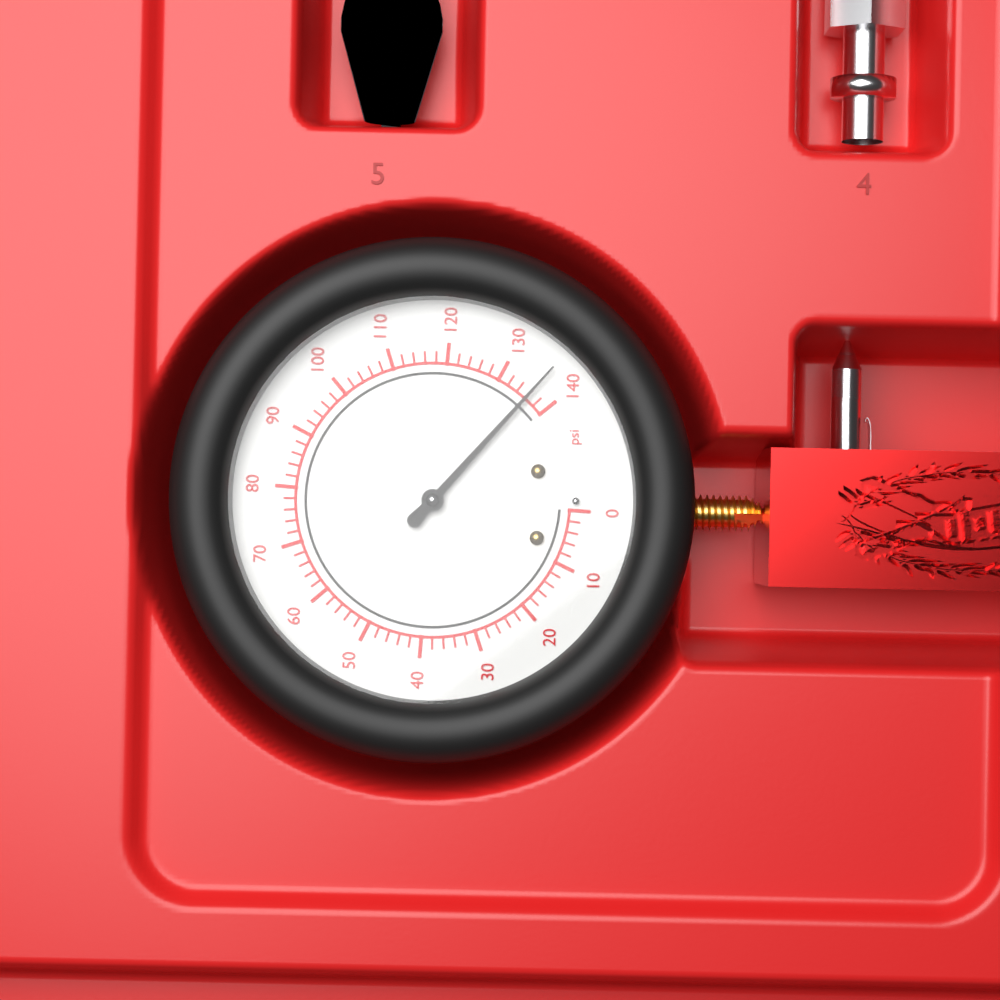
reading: 136 psi
